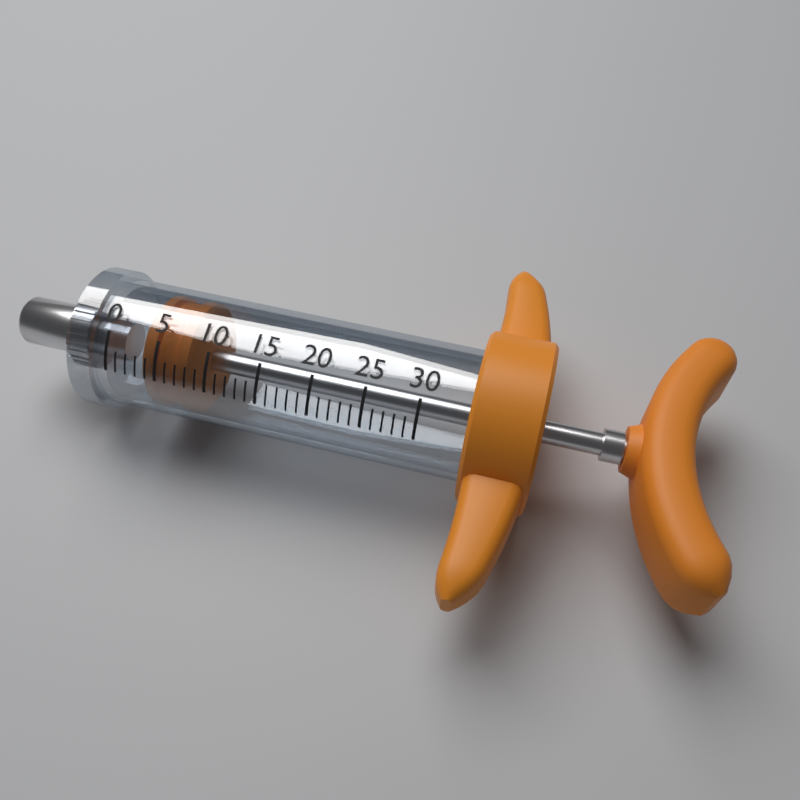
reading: 3 (no unit)
